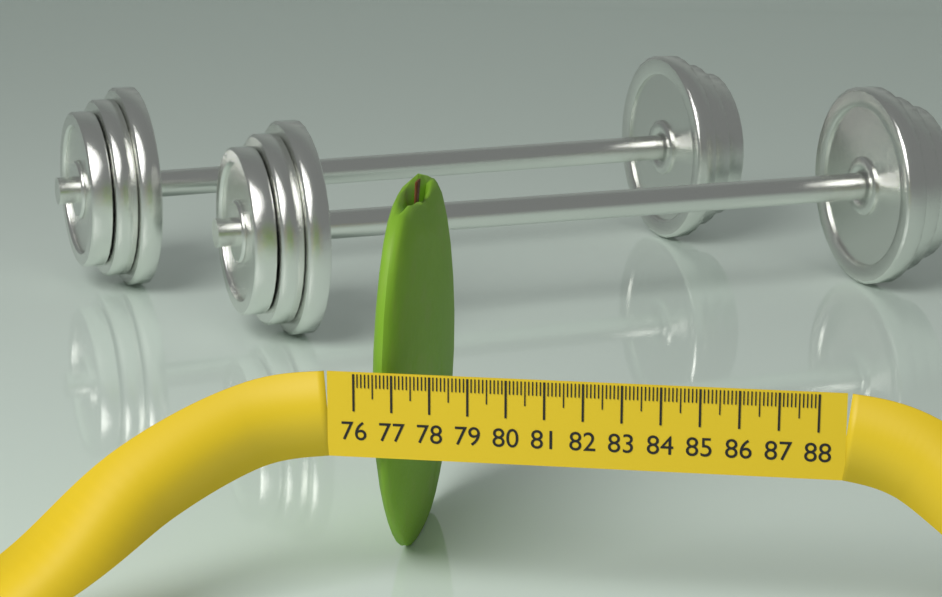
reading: 77.4 (no unit)
